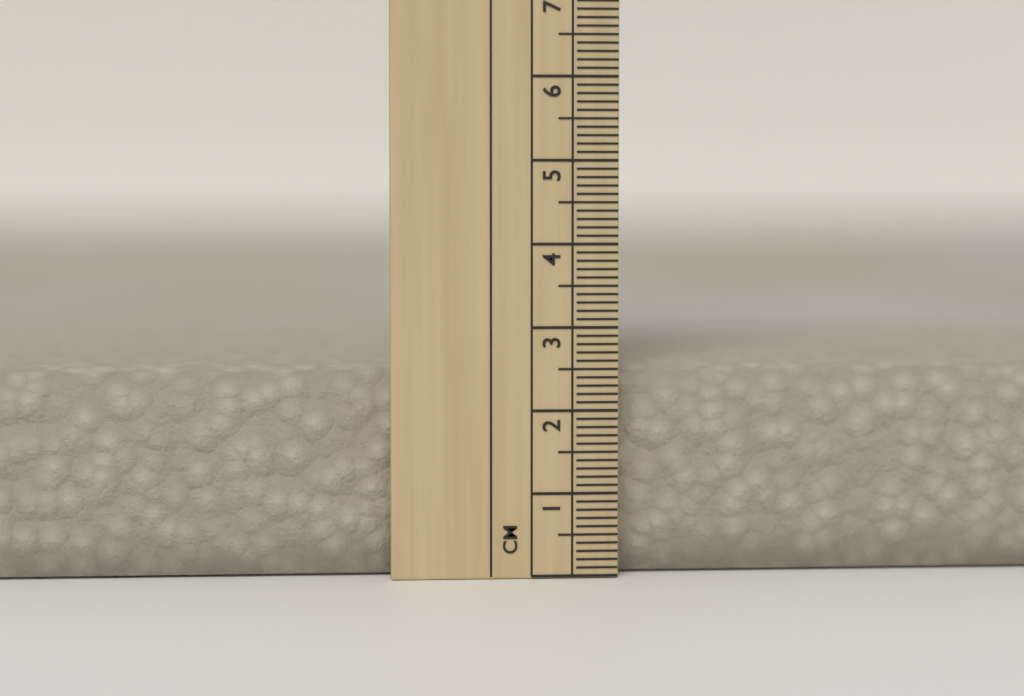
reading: 2.5 cm
